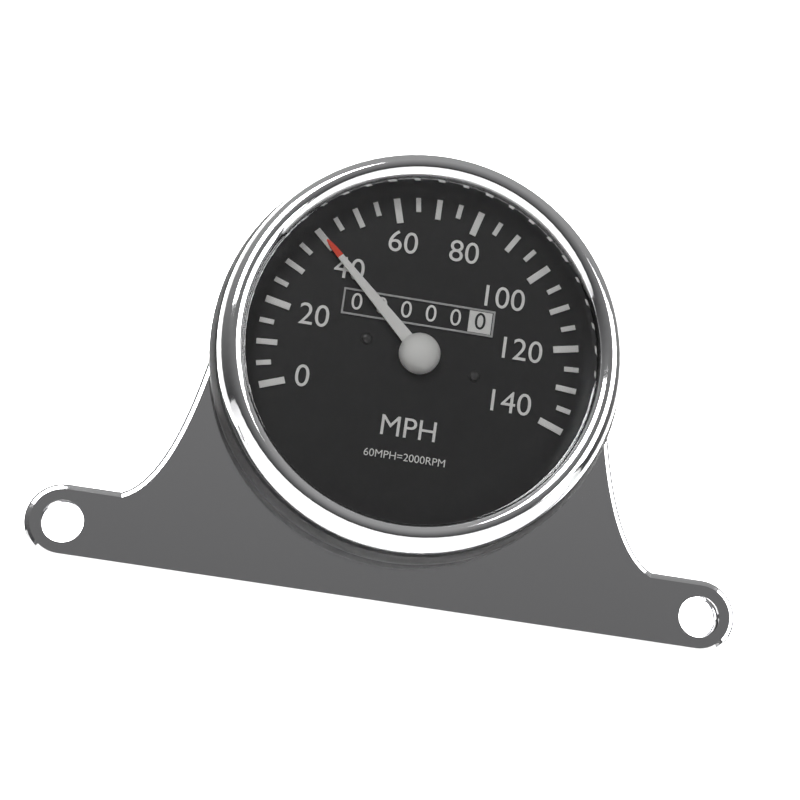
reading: 40 MPH
